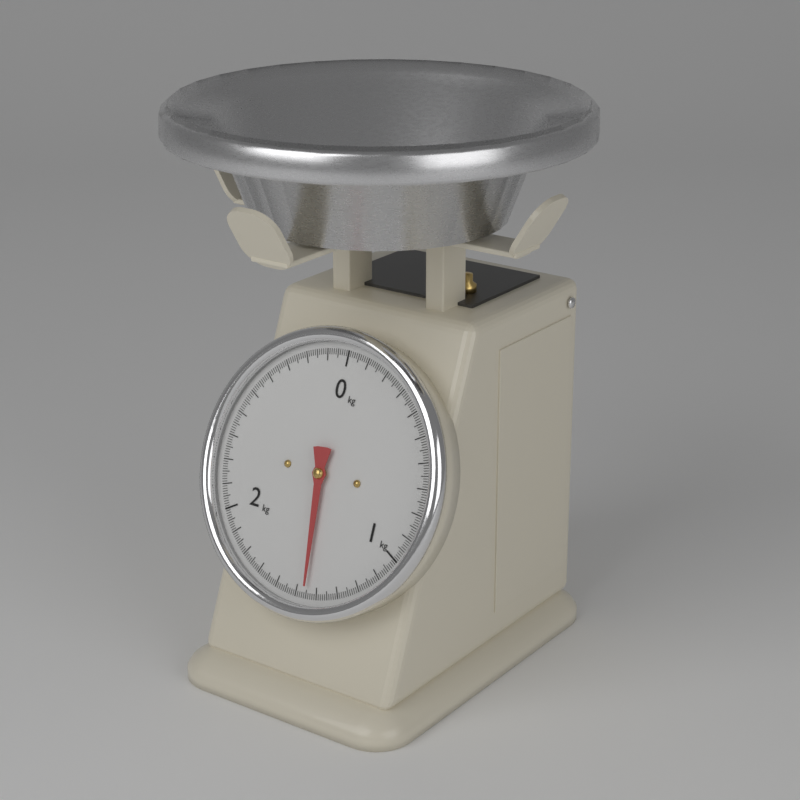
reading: 1.45 kg
